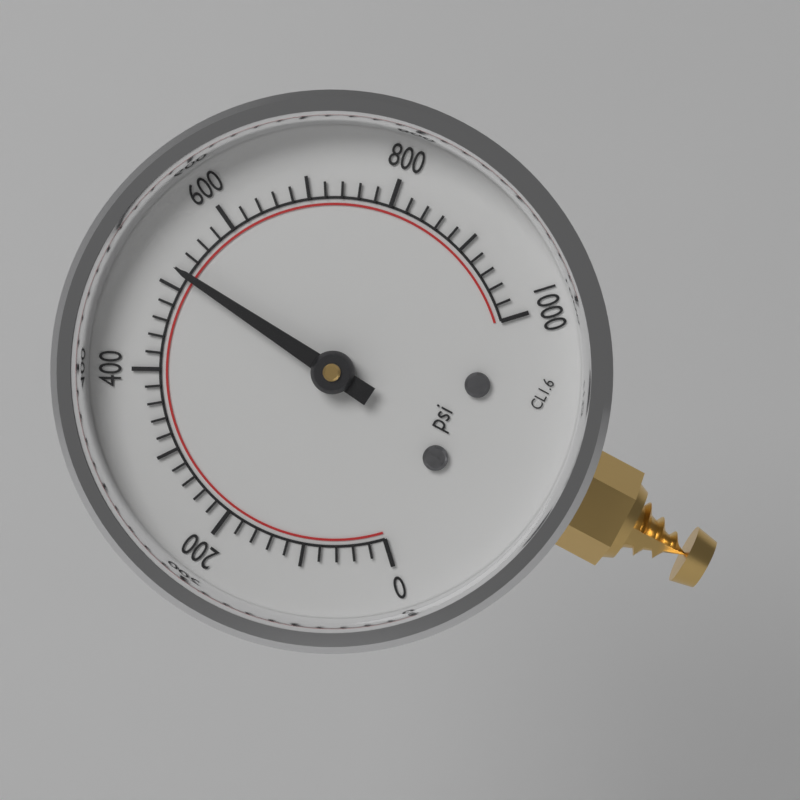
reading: 520 psi
